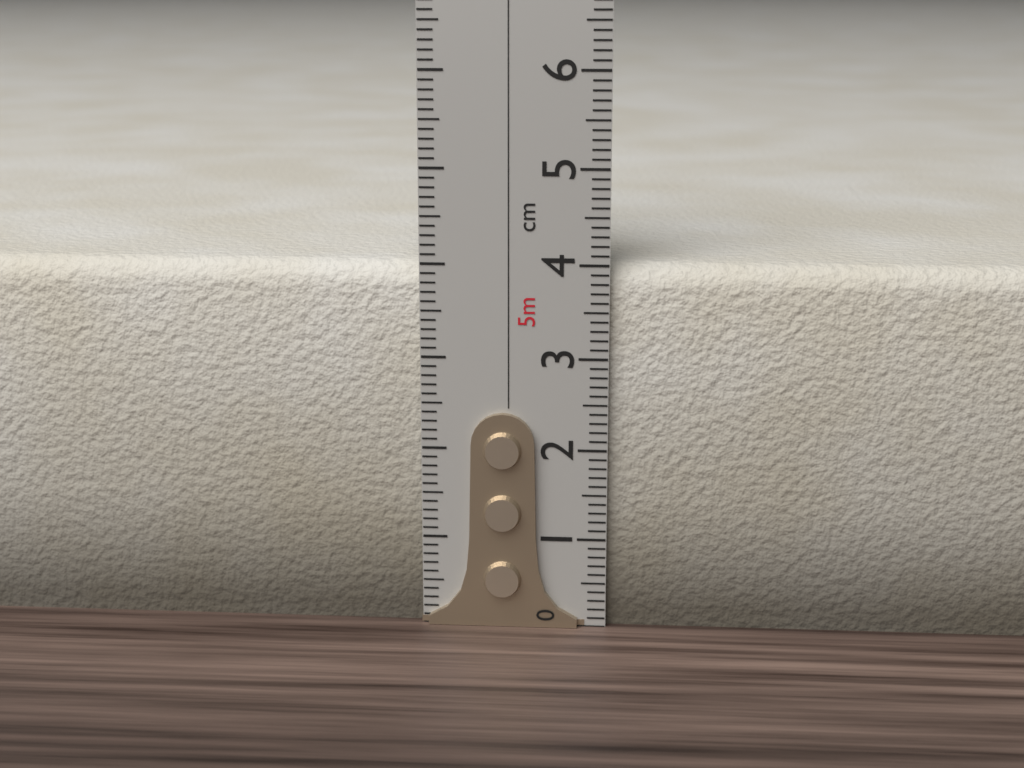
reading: 4.0 cm
